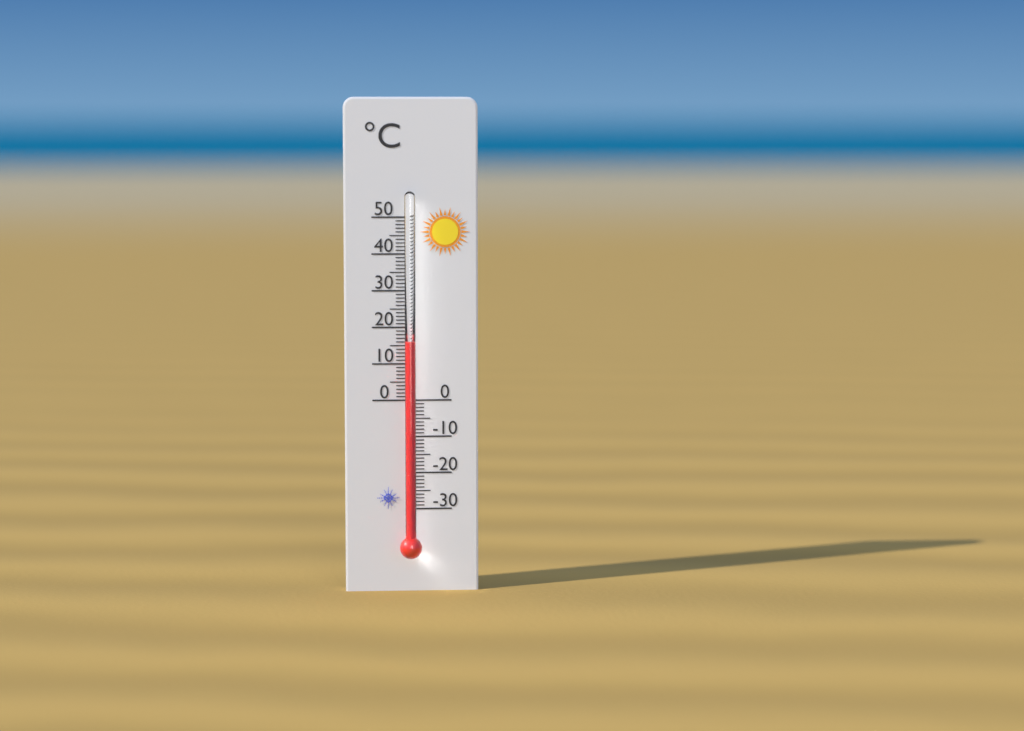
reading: 16 °C
